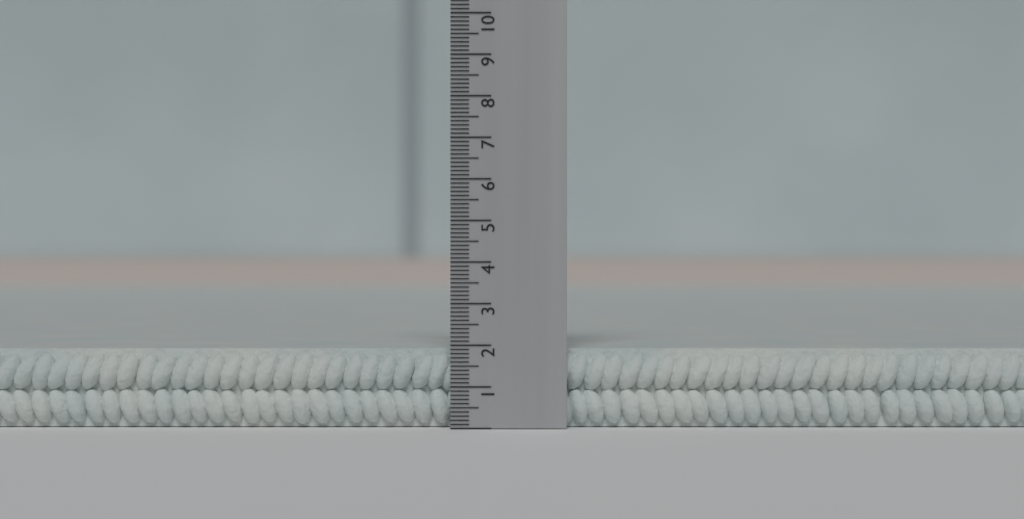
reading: 1.9 (no unit)
